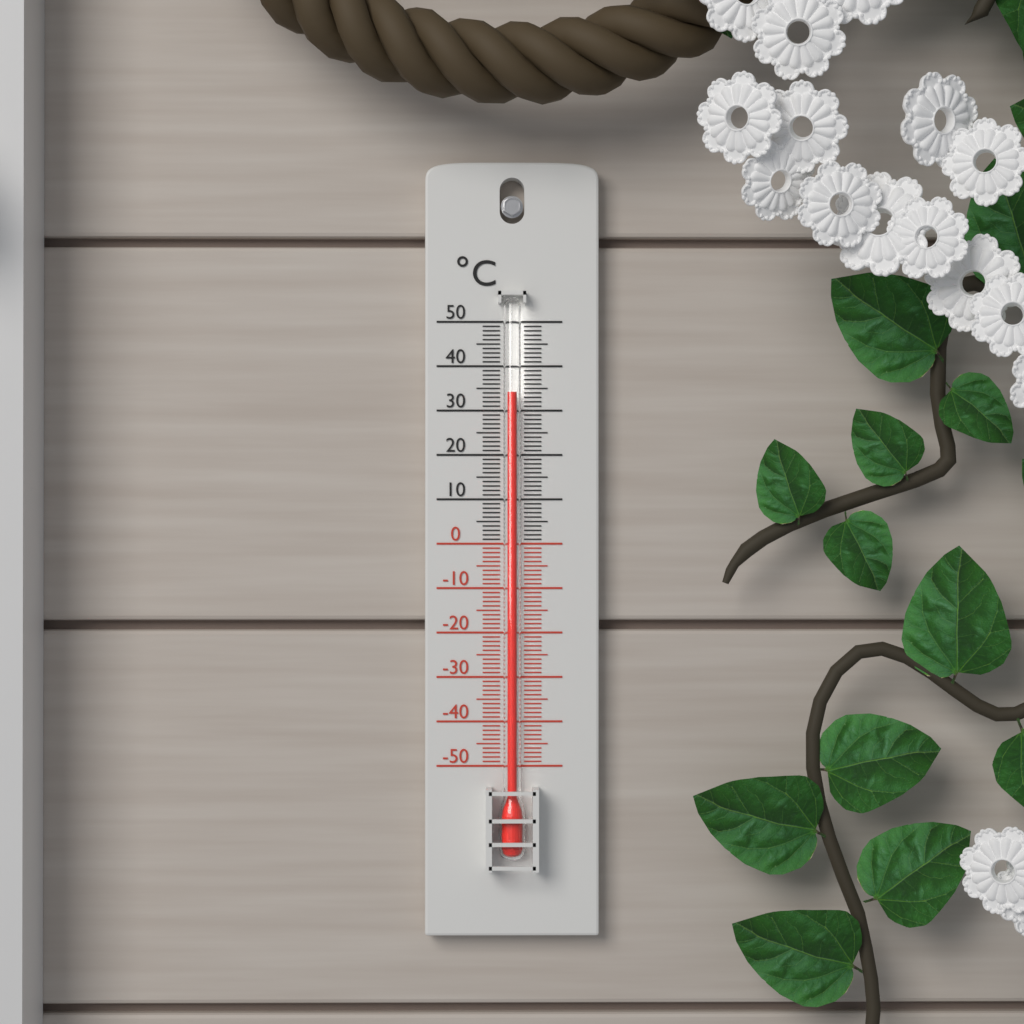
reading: 34 °C
